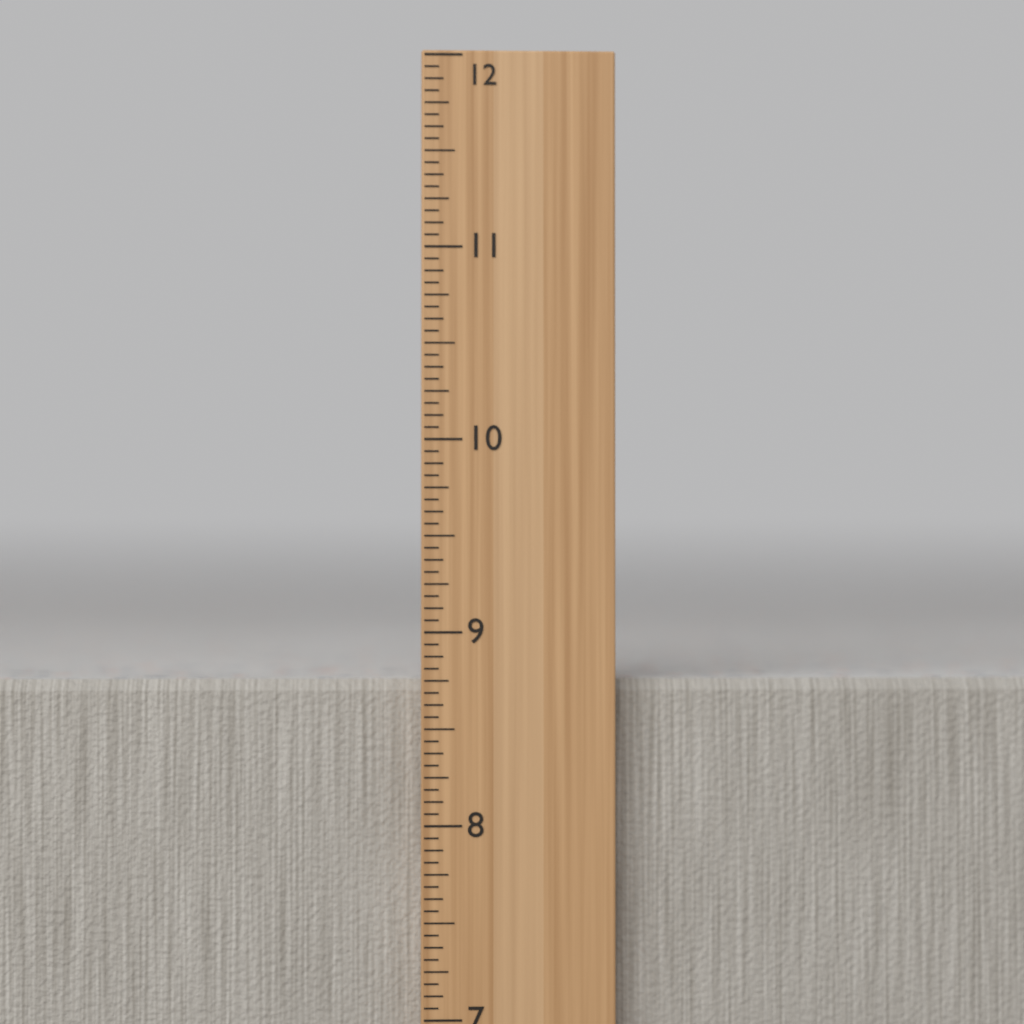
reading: 8.7500 in
